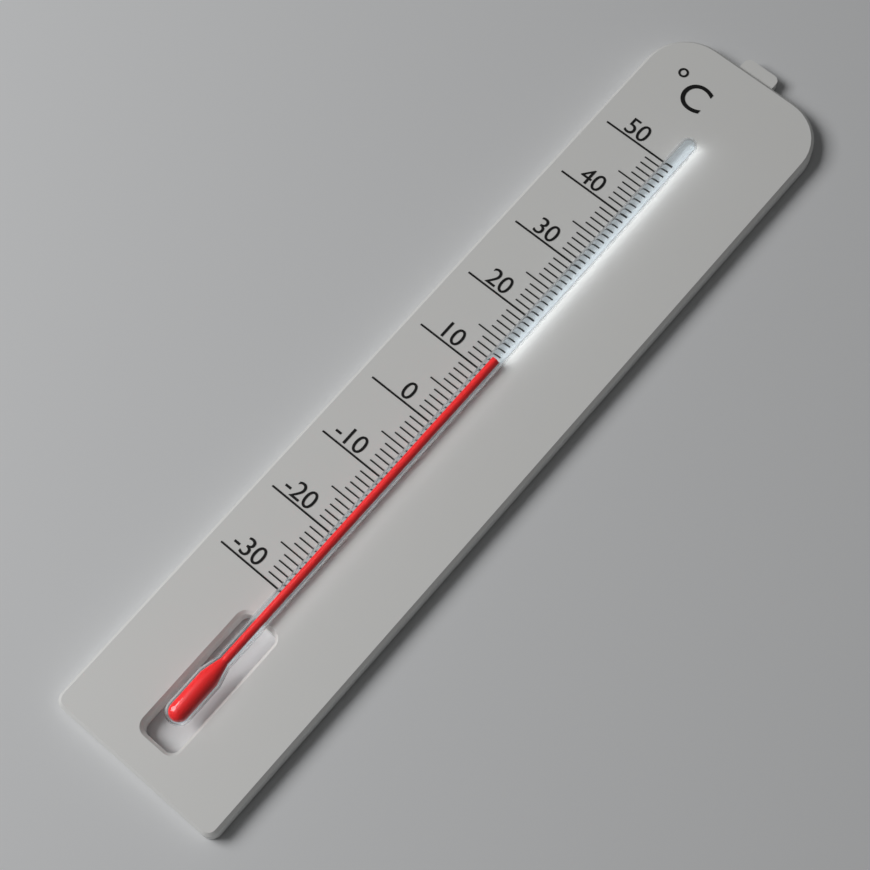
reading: 12 °C
